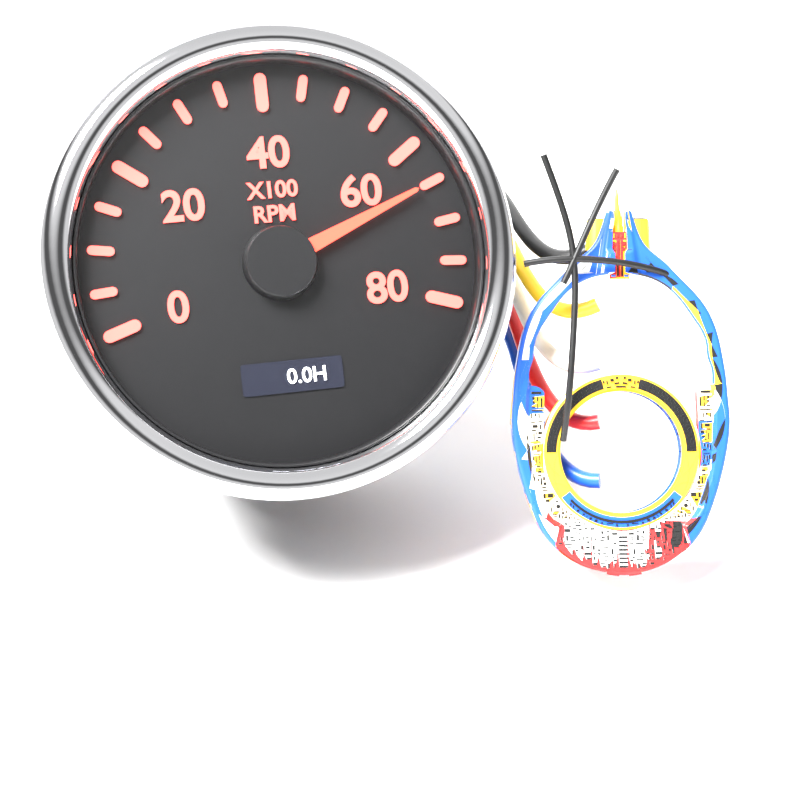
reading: 6500 RPM
